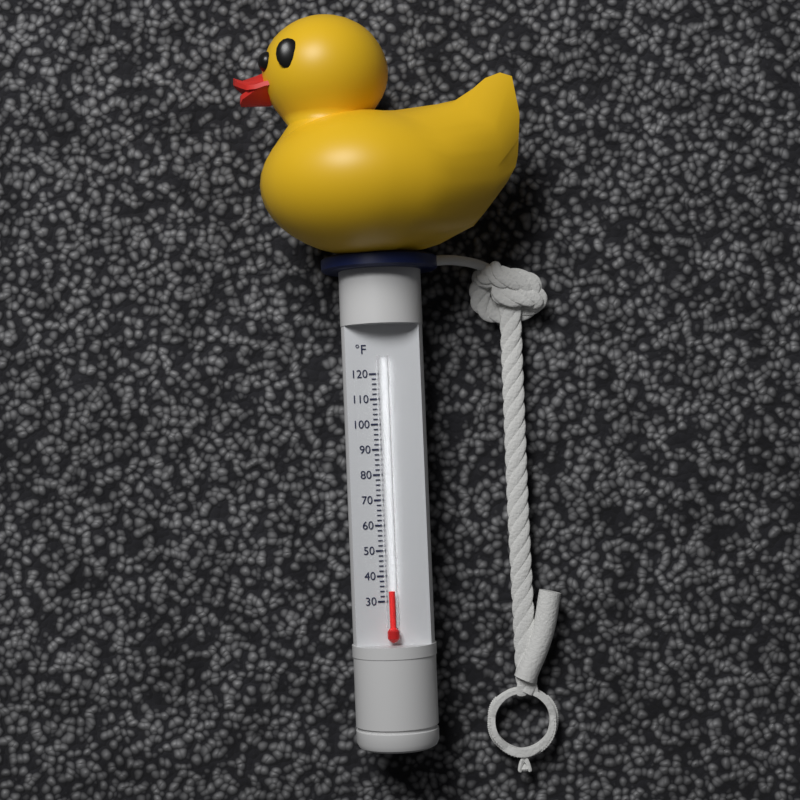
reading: 34 °F
